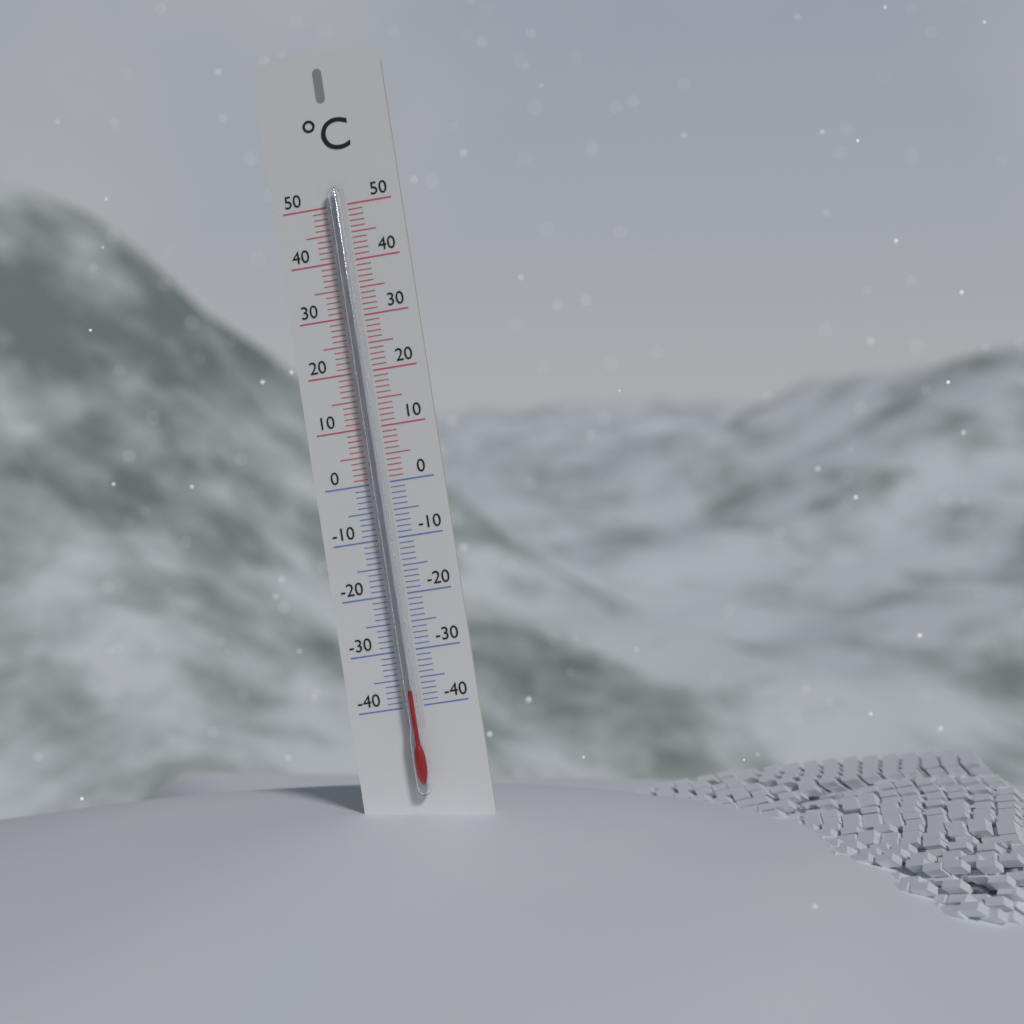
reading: -37 °C
